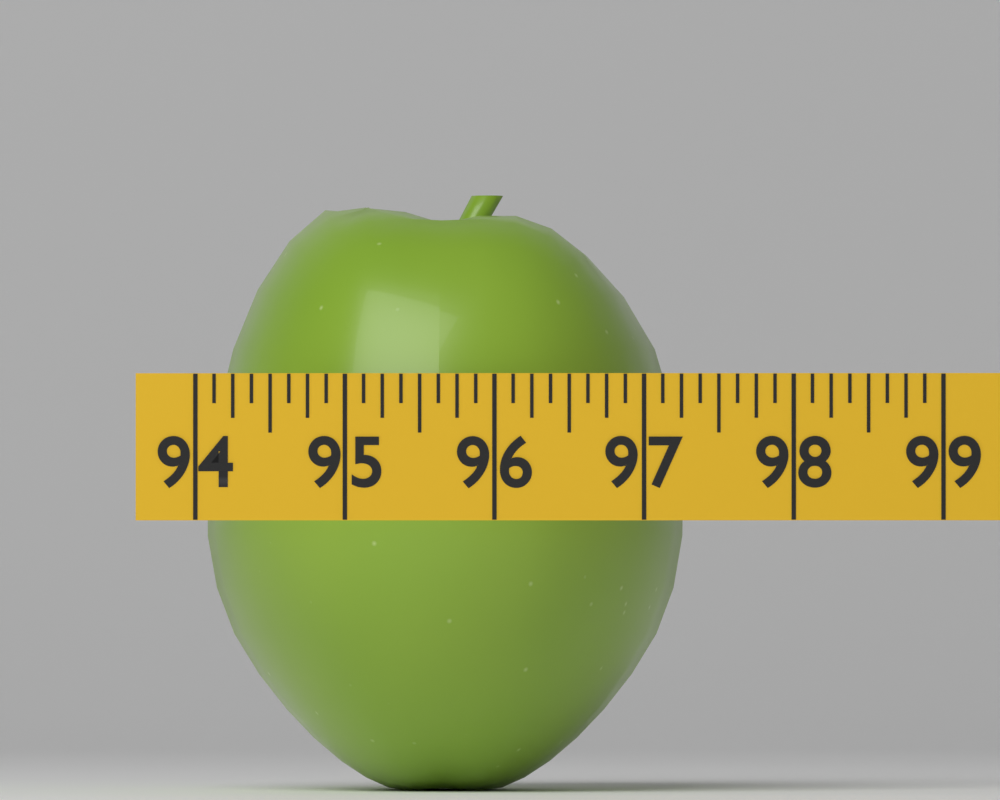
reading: 97.250 (no unit)
